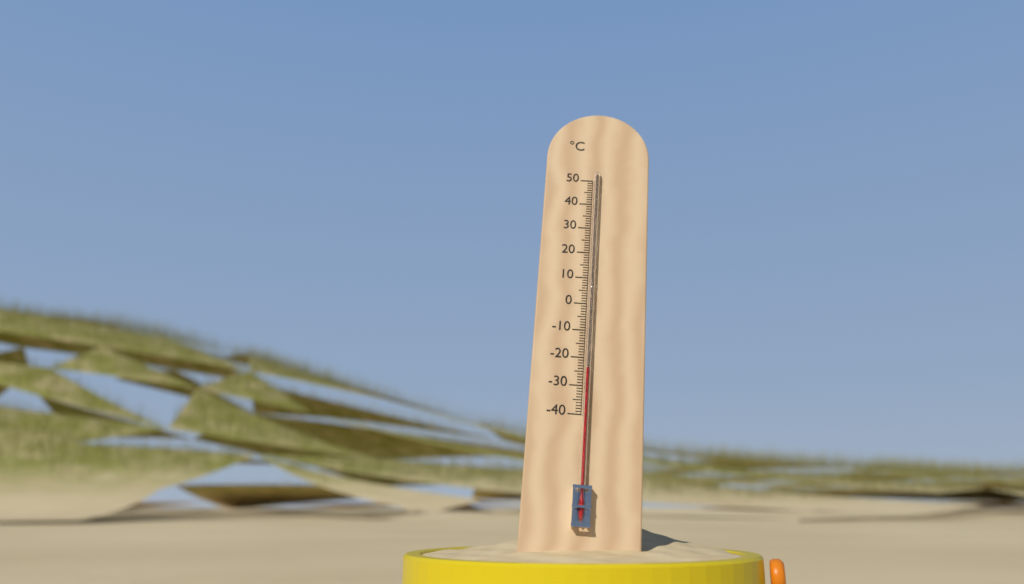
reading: -24 °C
